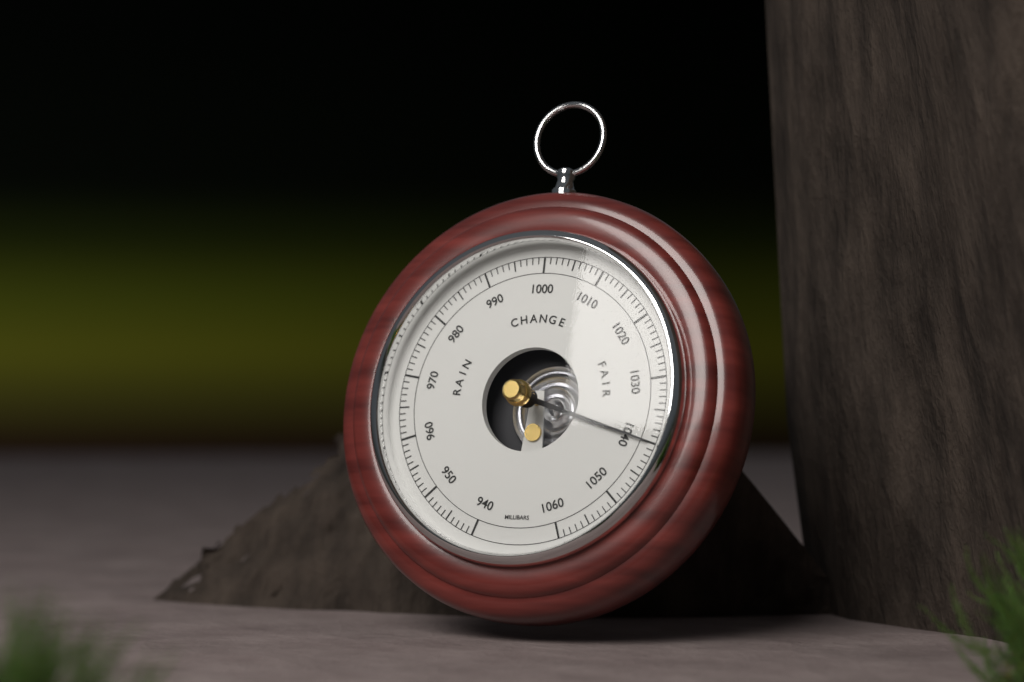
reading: 1040 mbar
